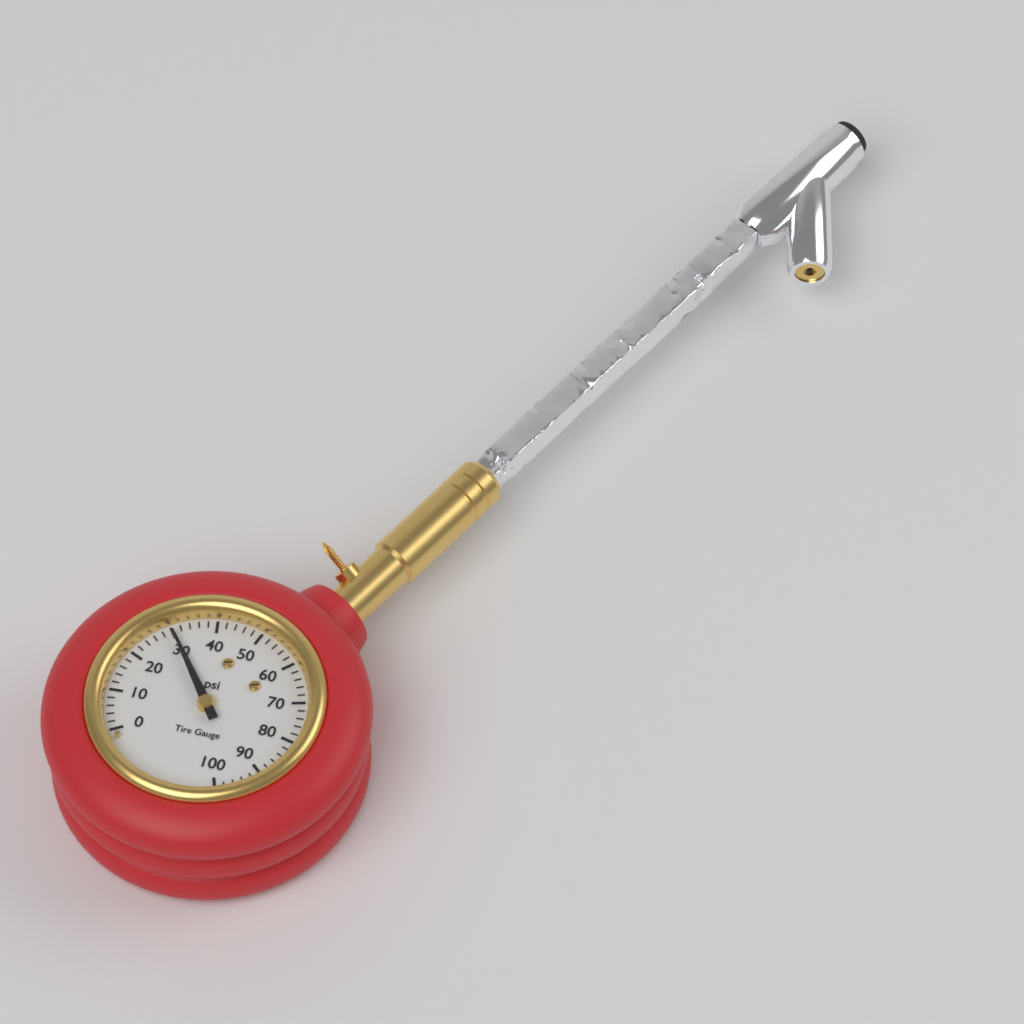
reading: 30 psi
